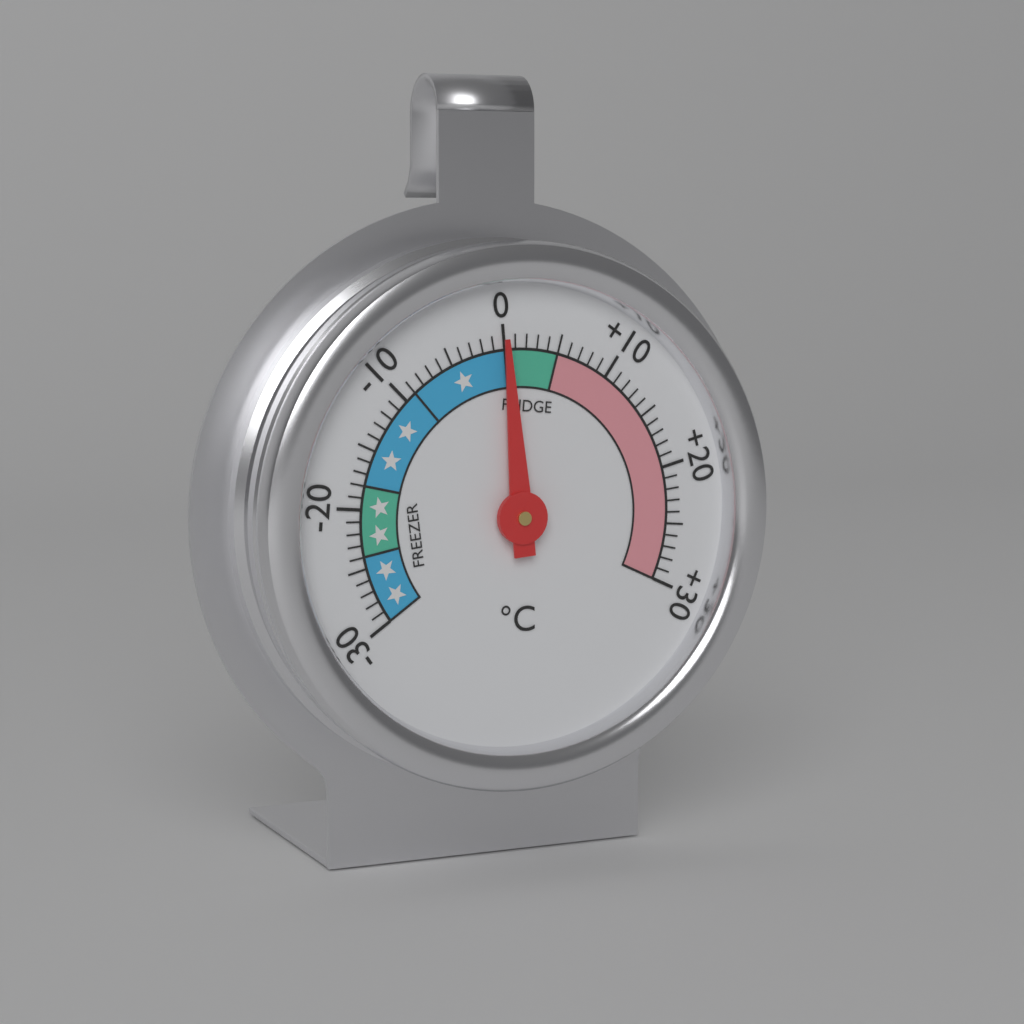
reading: 0 °C
